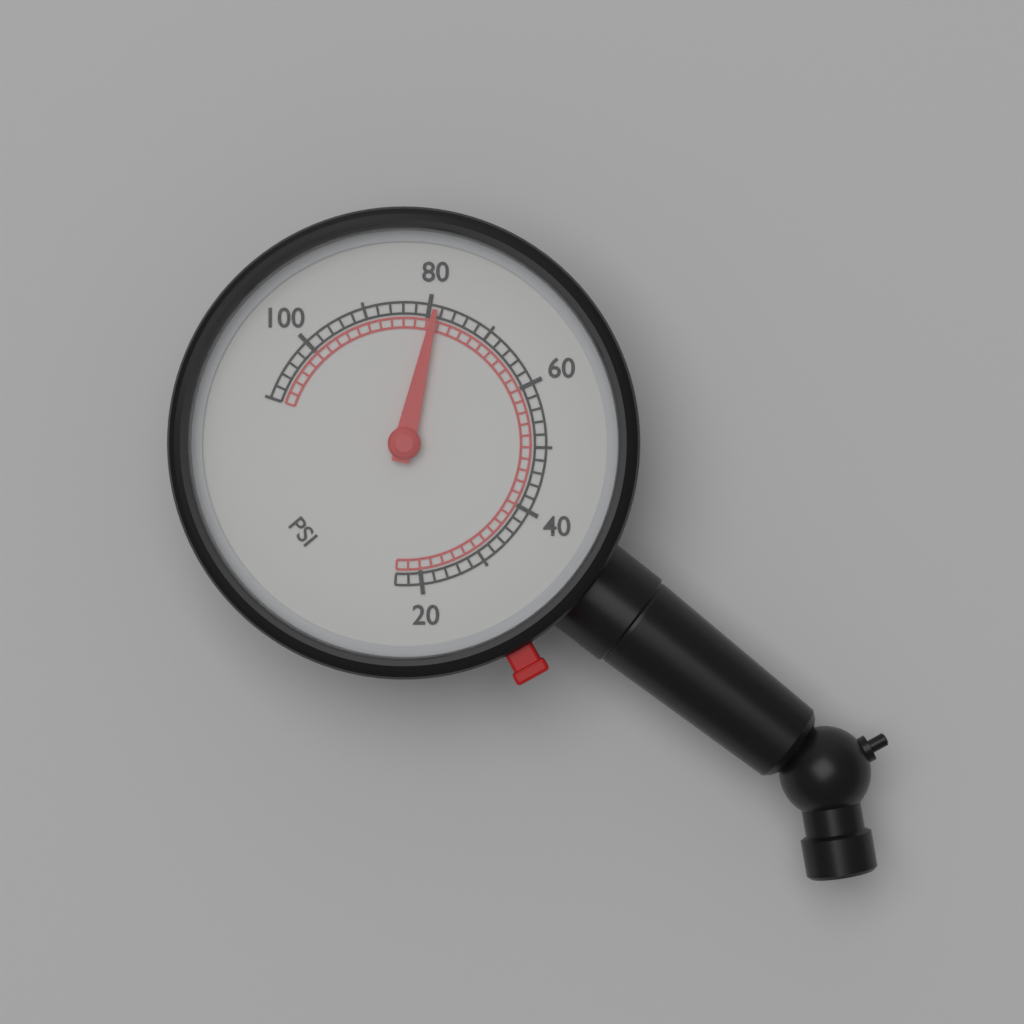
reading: 79 psi
